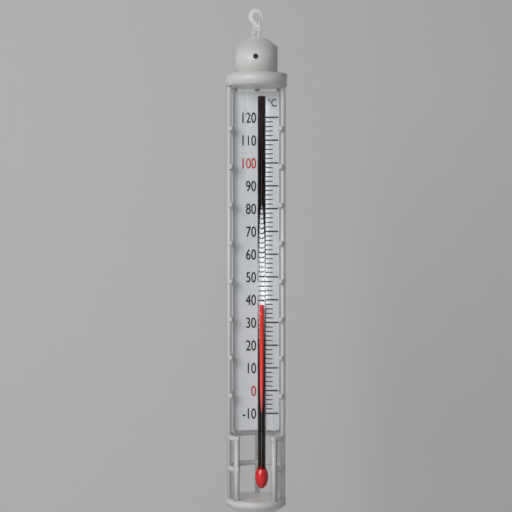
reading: 38 °C
